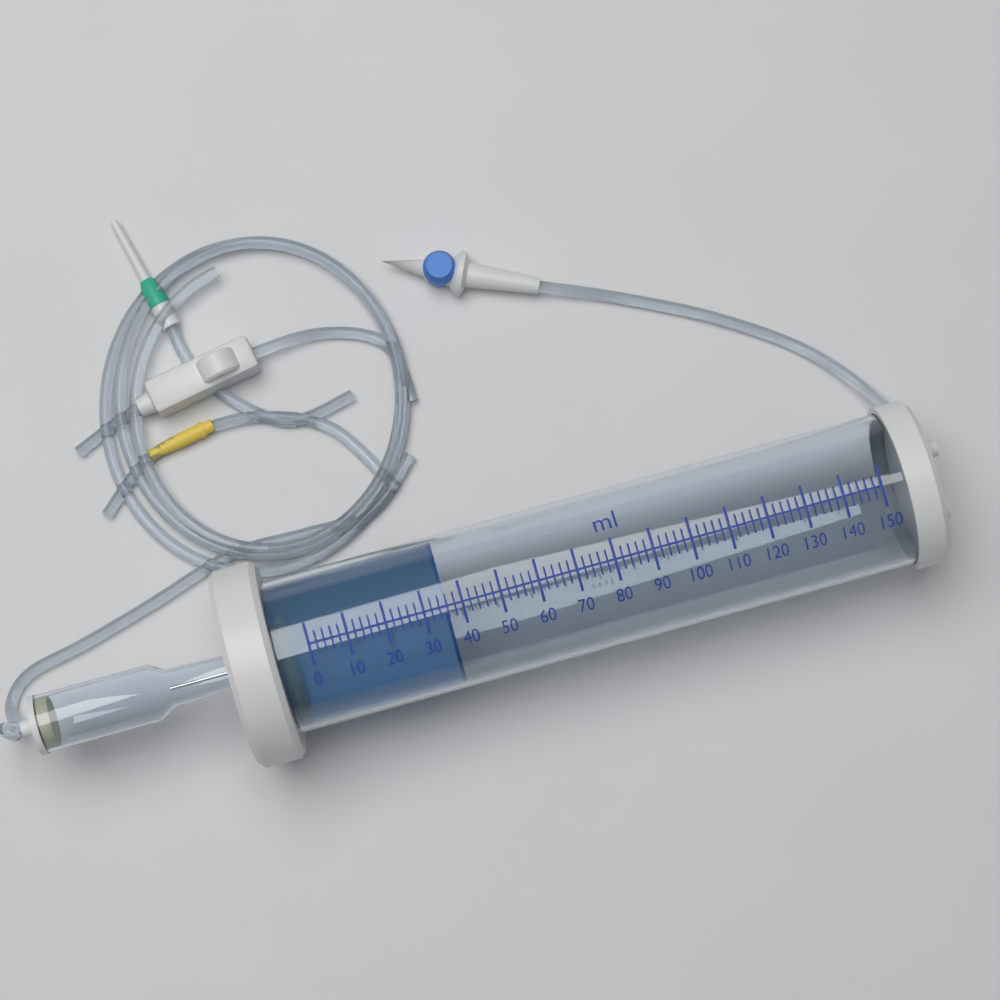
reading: 36 ml
